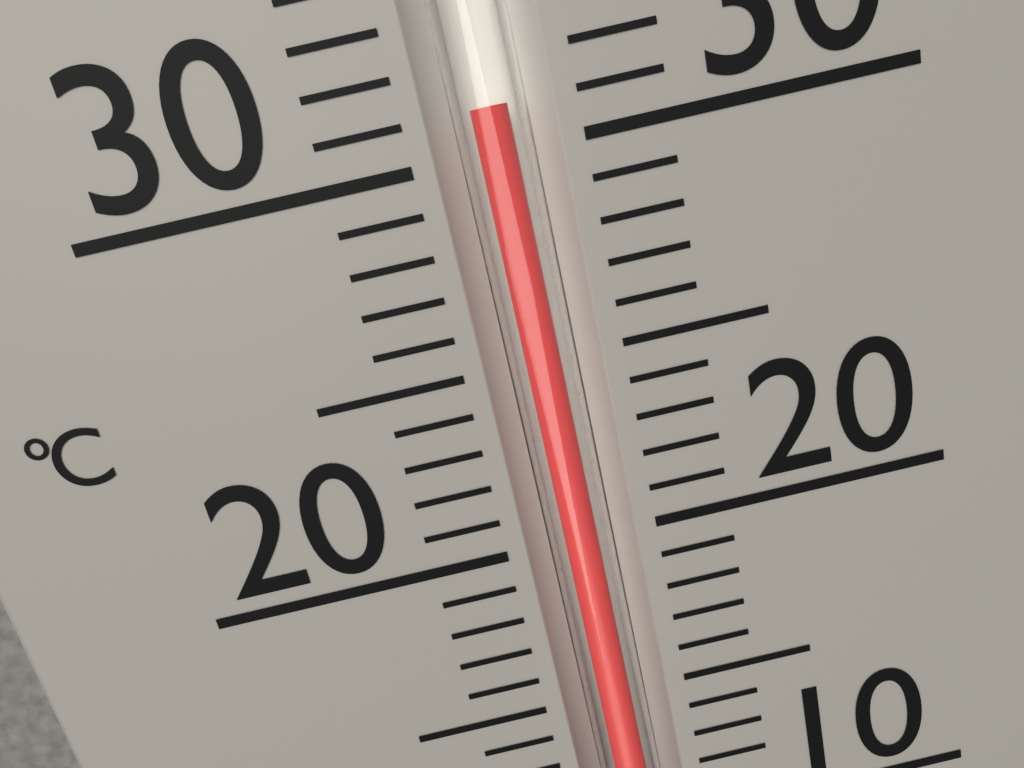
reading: 31 °C
